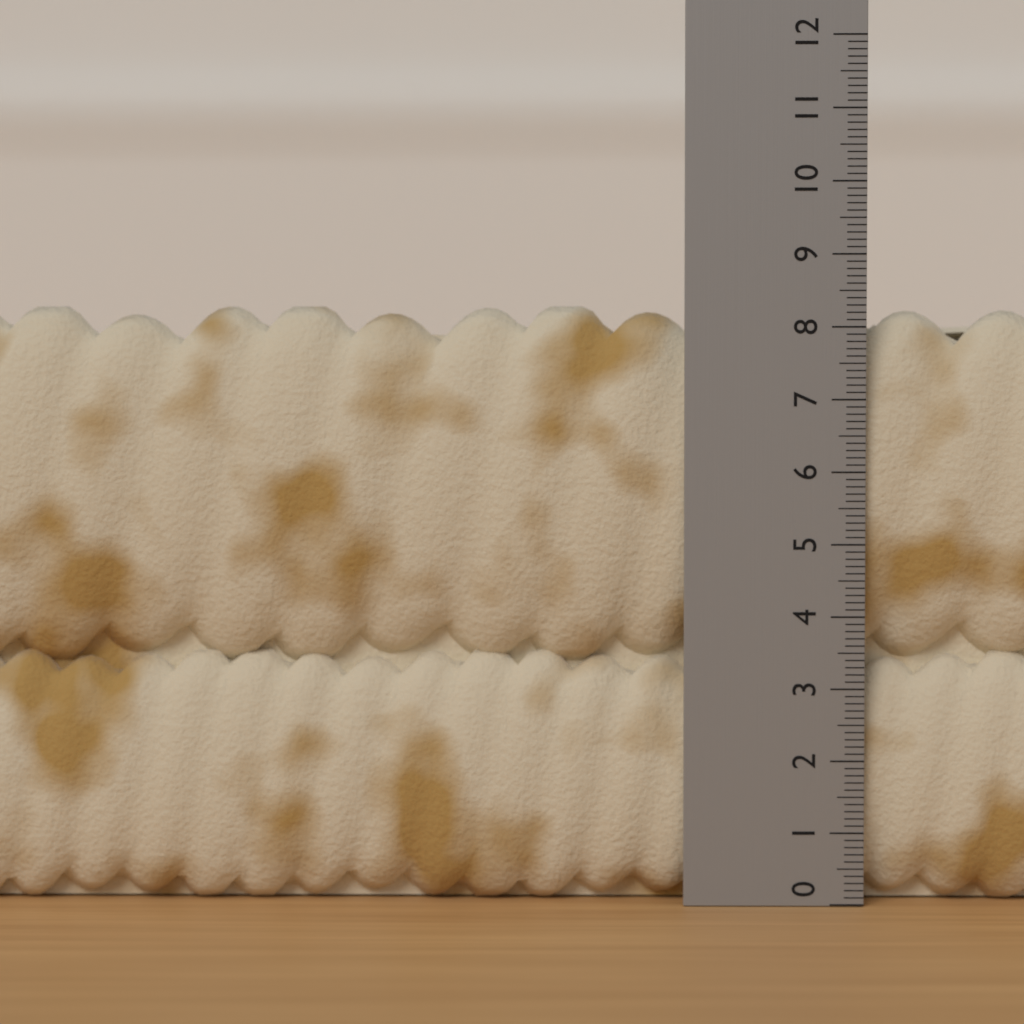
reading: 8.3 (no unit)
